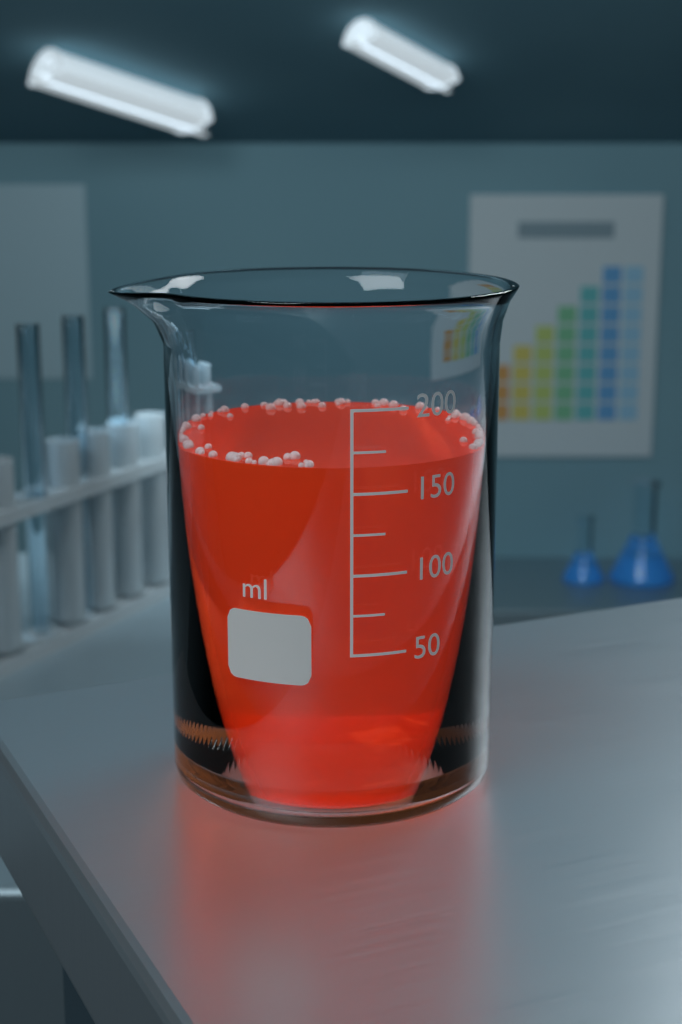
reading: 165 ml
